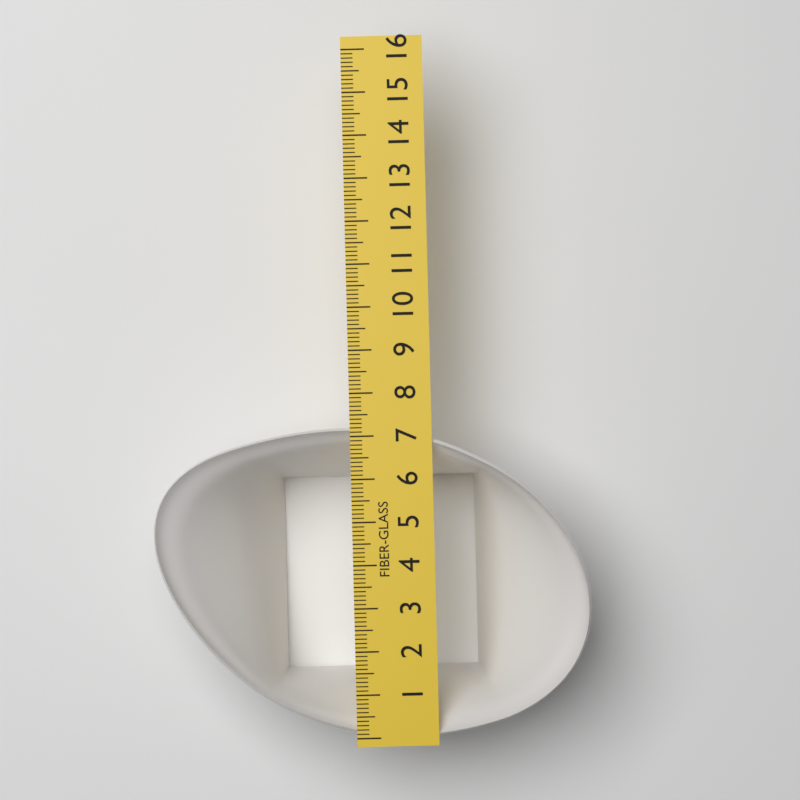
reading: 7.2 (no unit)
